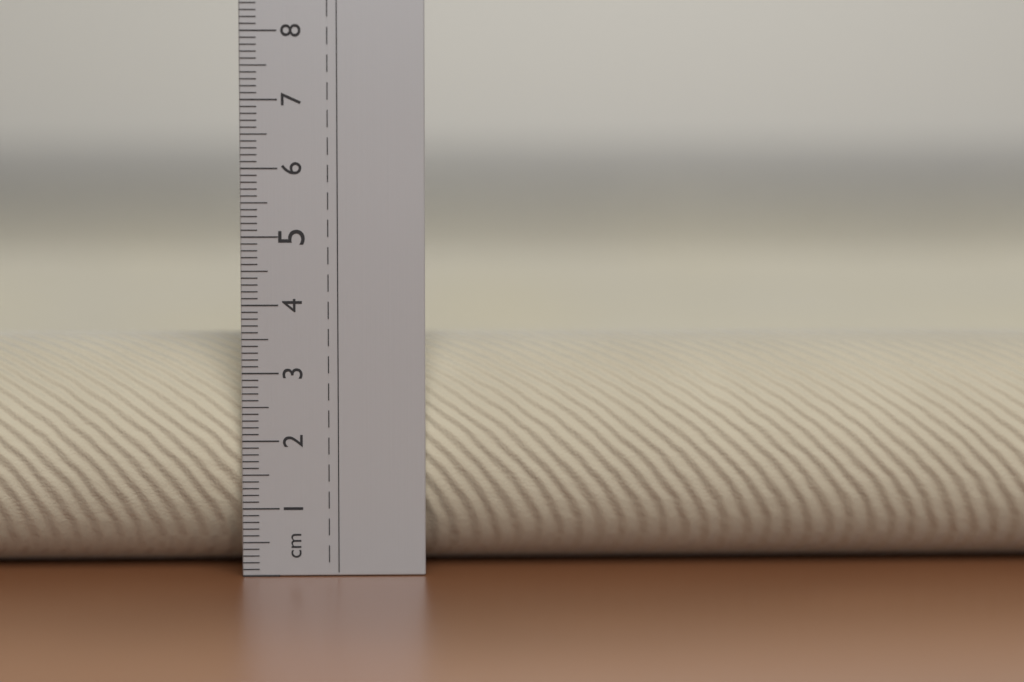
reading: 3.5 cm
